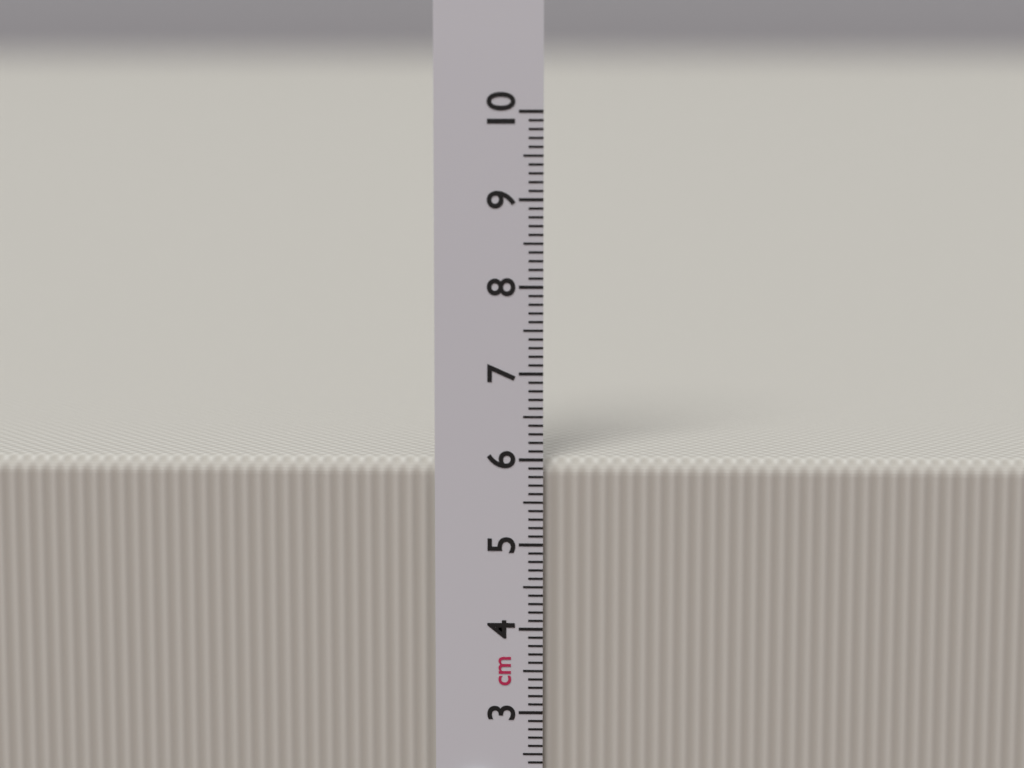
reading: 6.0 cm
